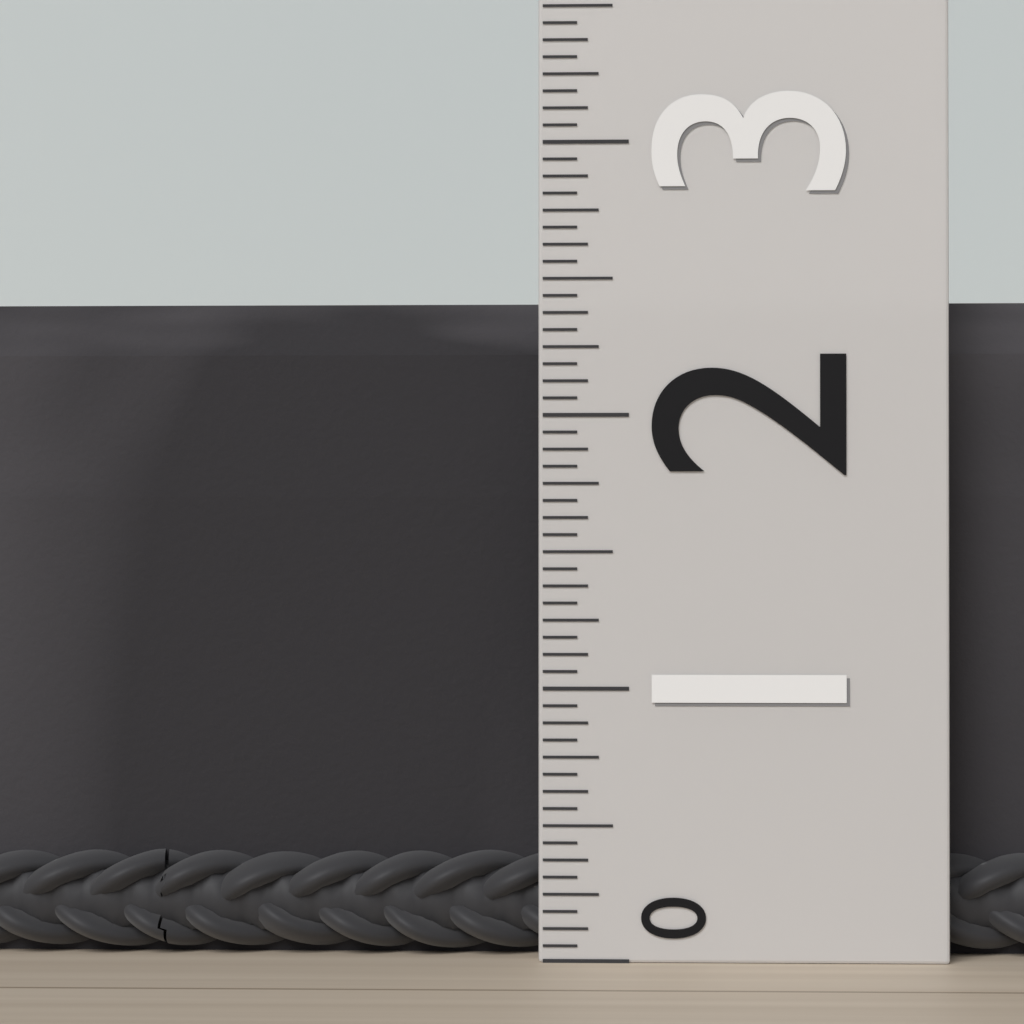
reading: 2.4375 (no unit)
